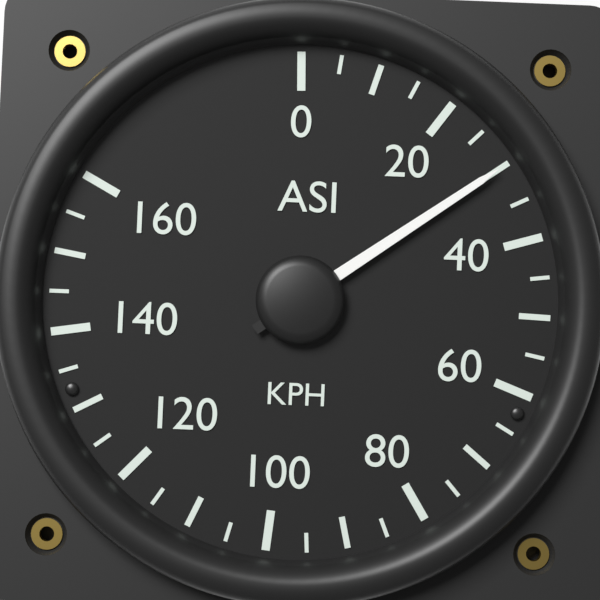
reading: 30 KPH
